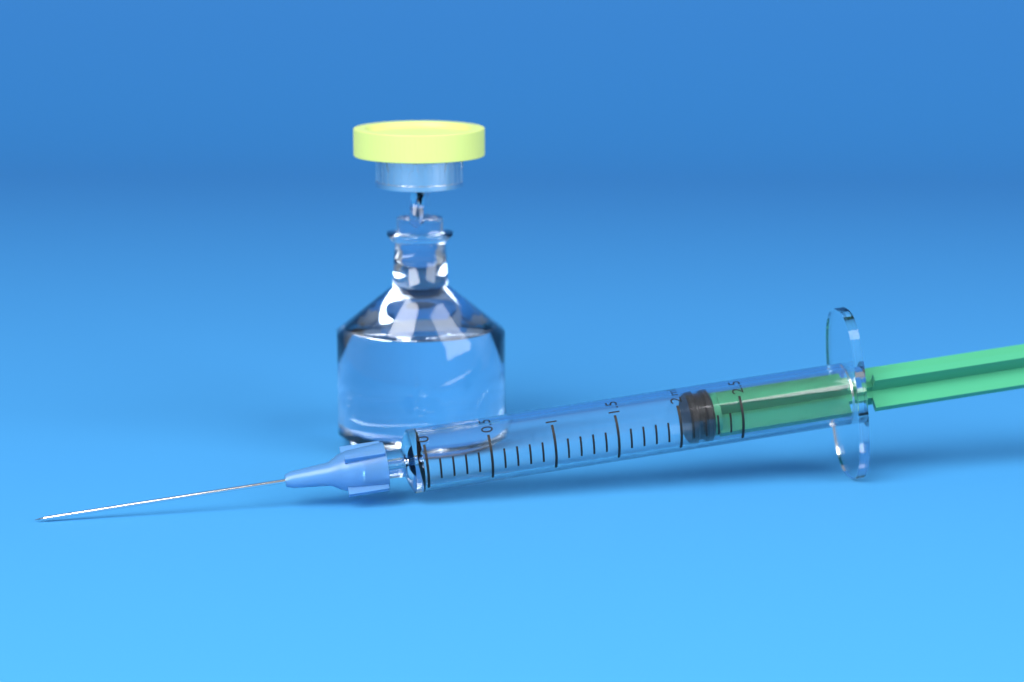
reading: 2.1 ml
